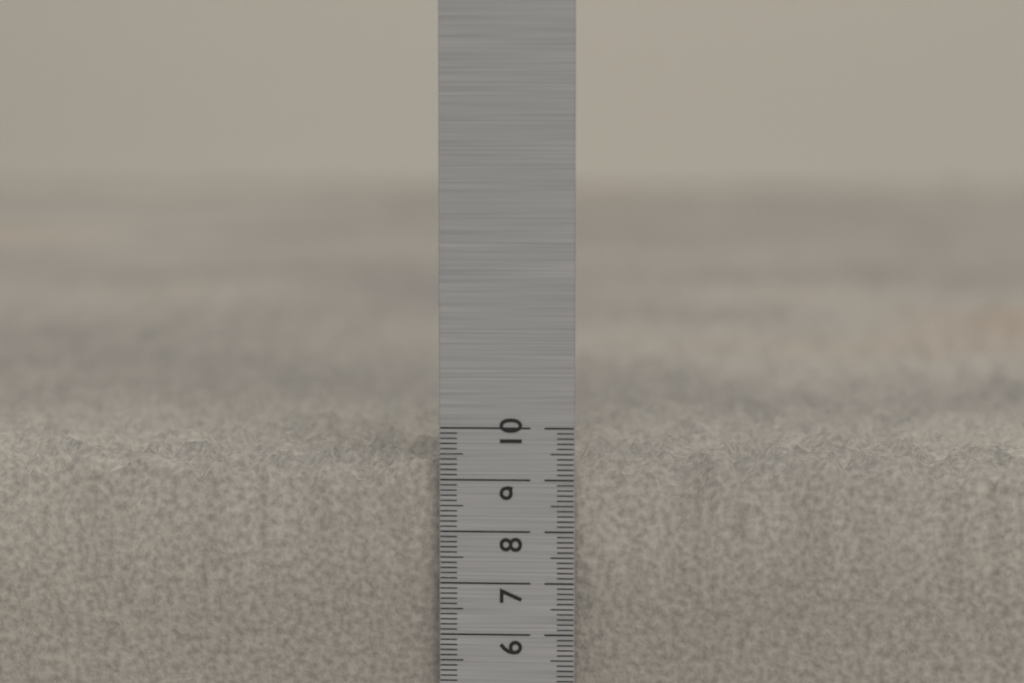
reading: 9.6 cm
